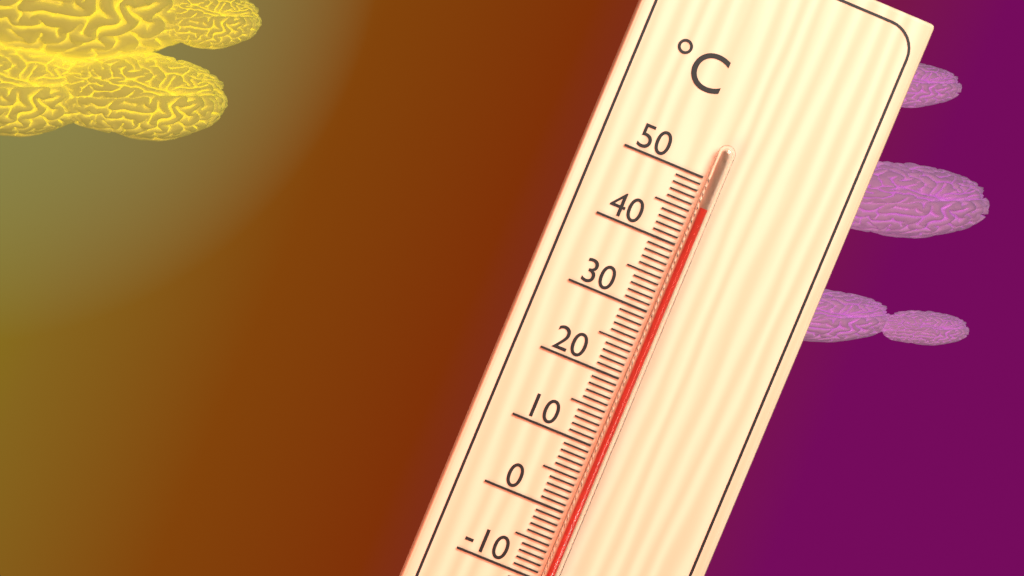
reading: 46 °C
